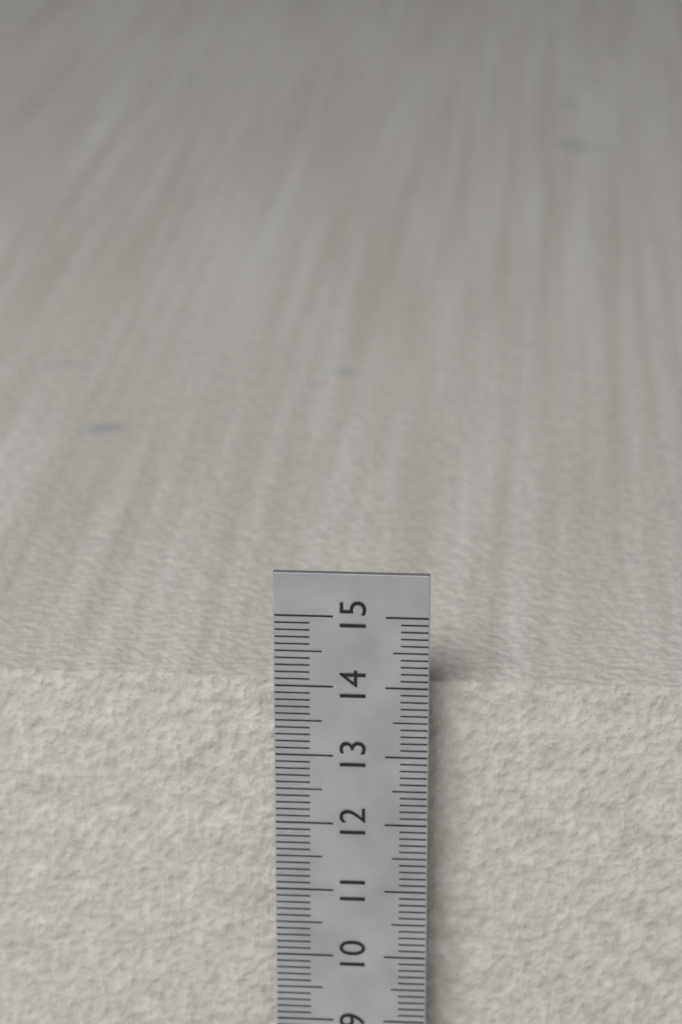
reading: 13.9 cm
